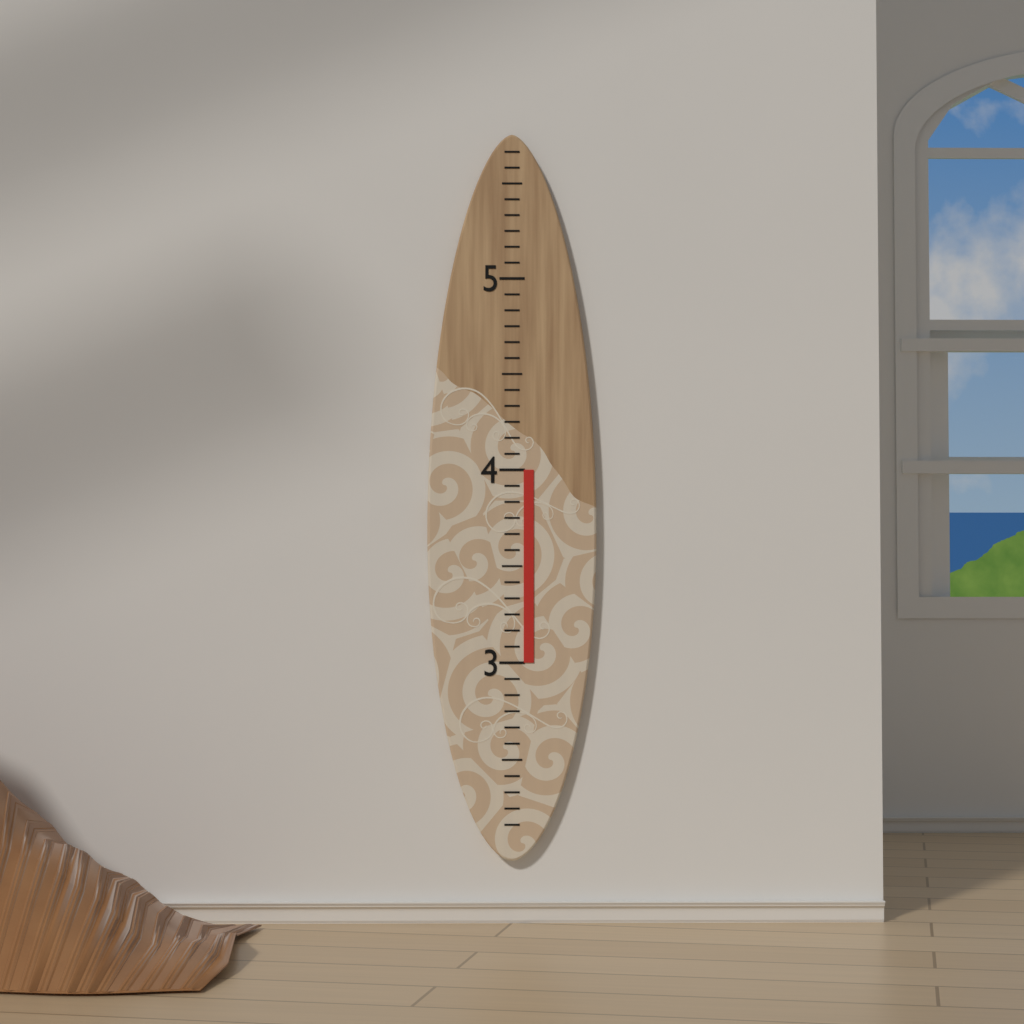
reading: 4.000000 (no unit)
